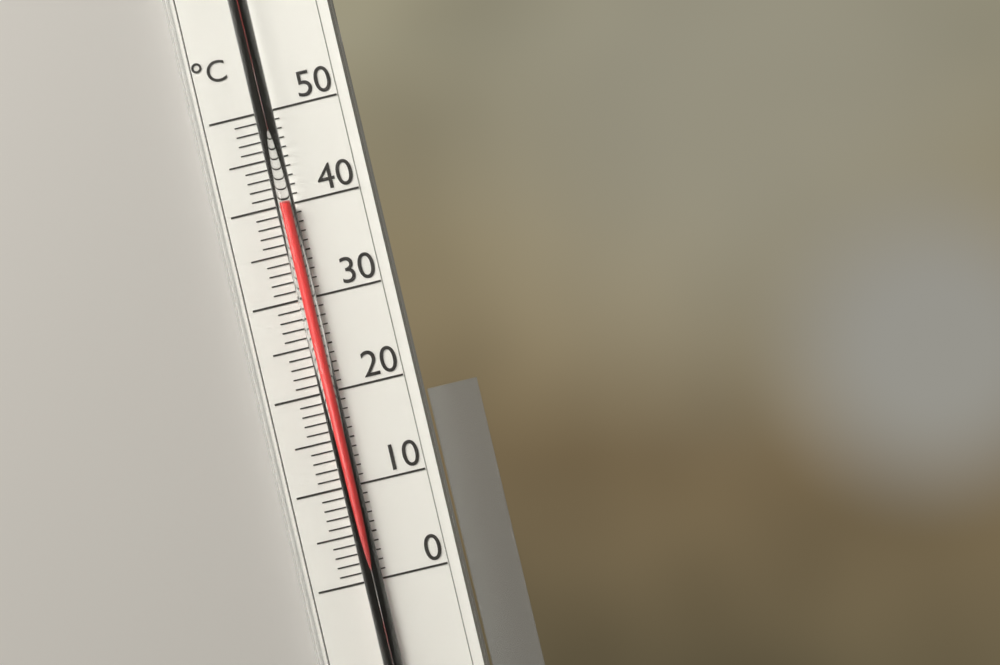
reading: 40 °C
